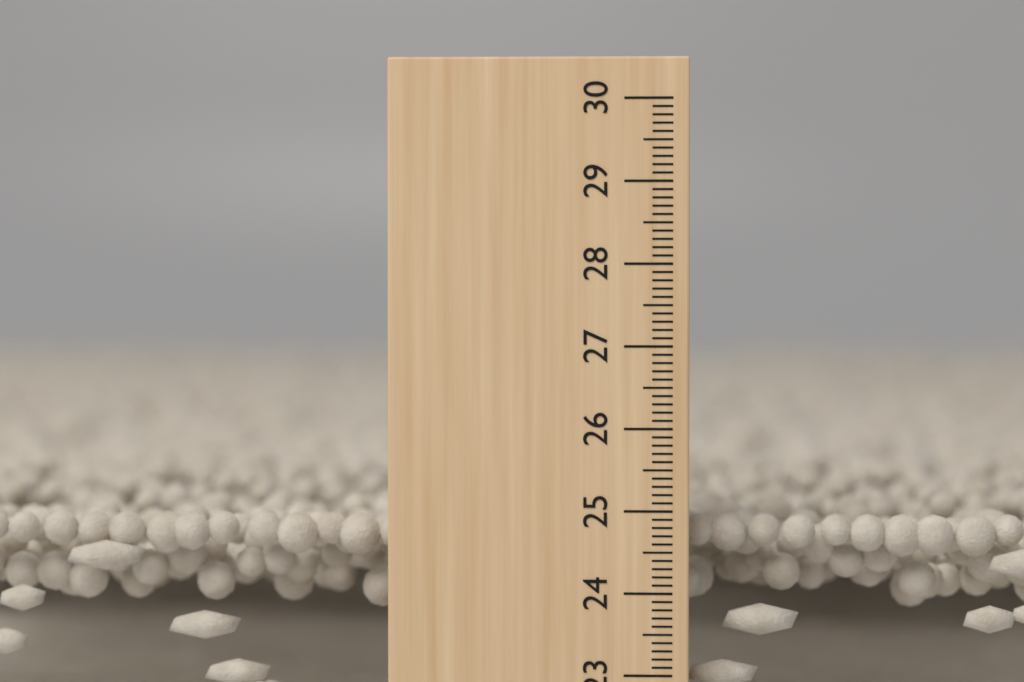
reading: 24.9 cm
